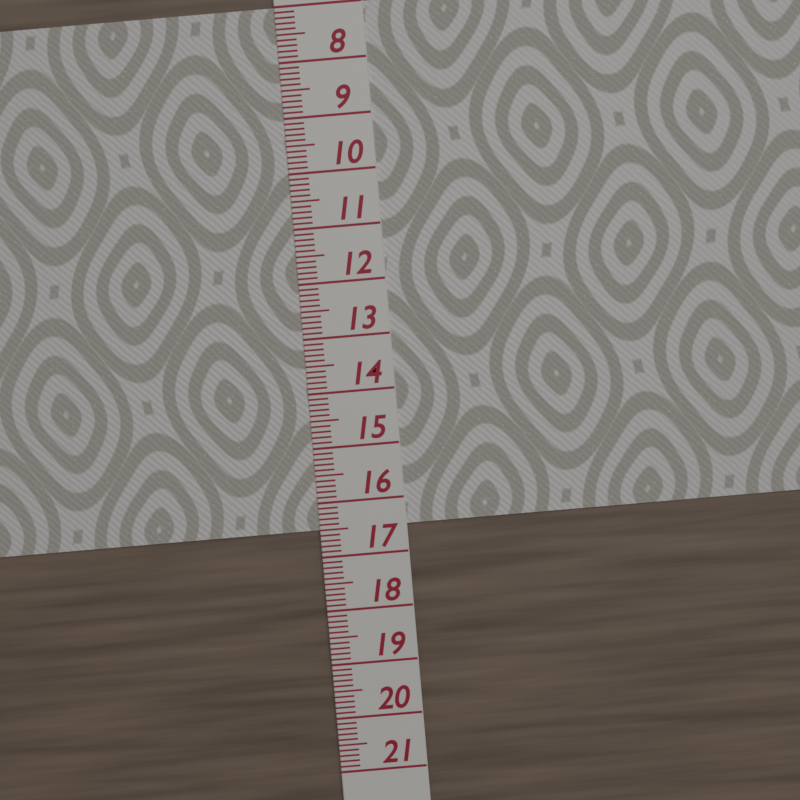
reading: 16.5 (no unit)
